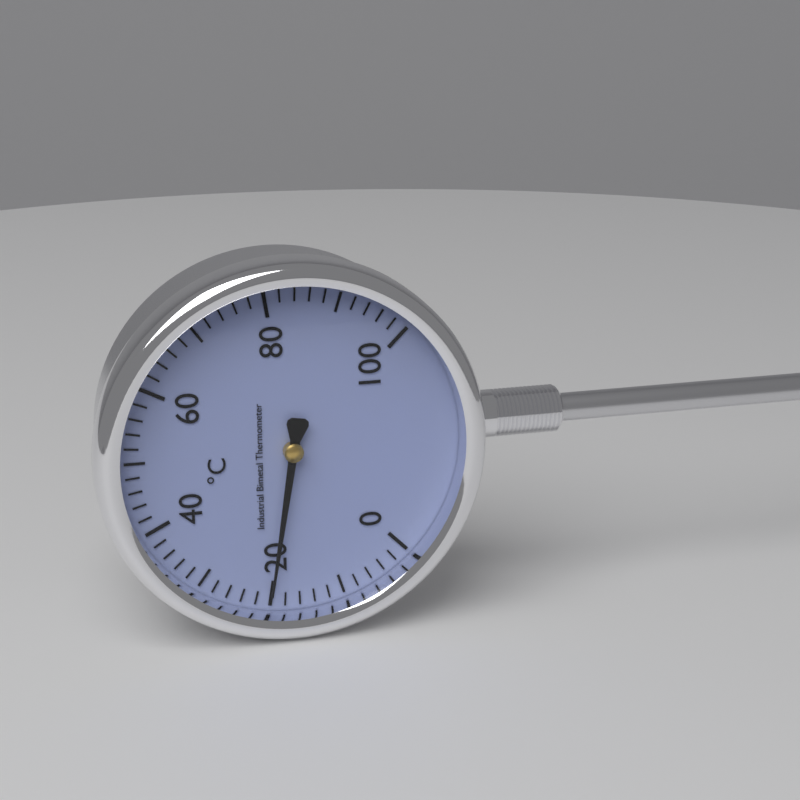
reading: 20 °C
